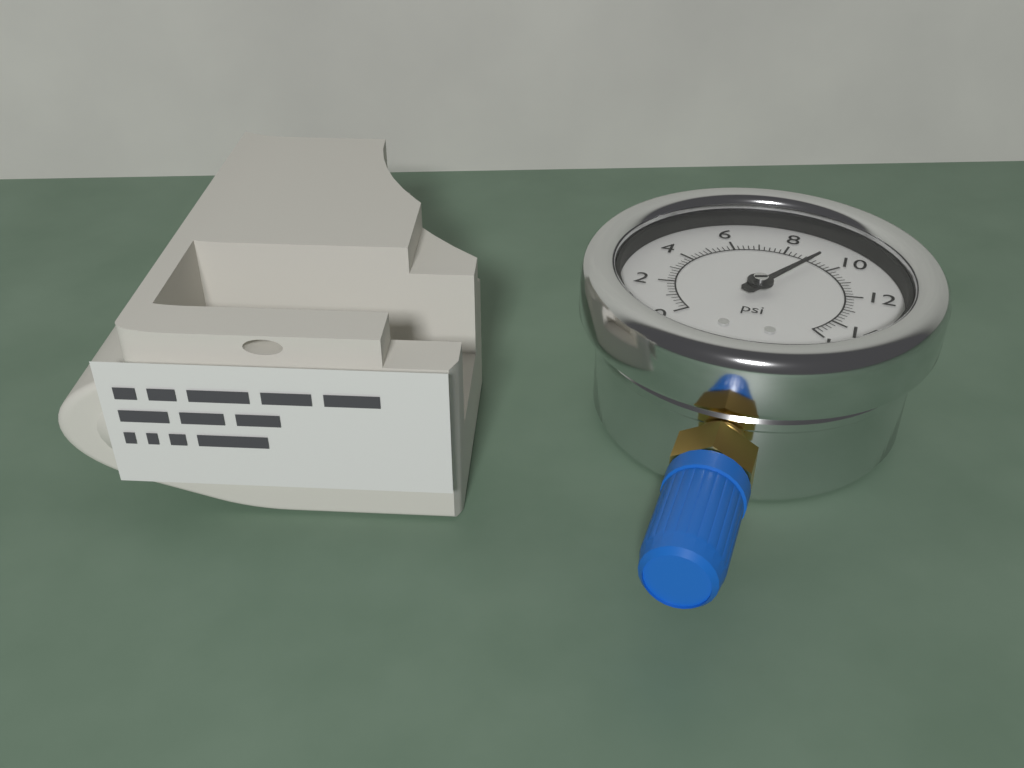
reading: 9.2 psi
